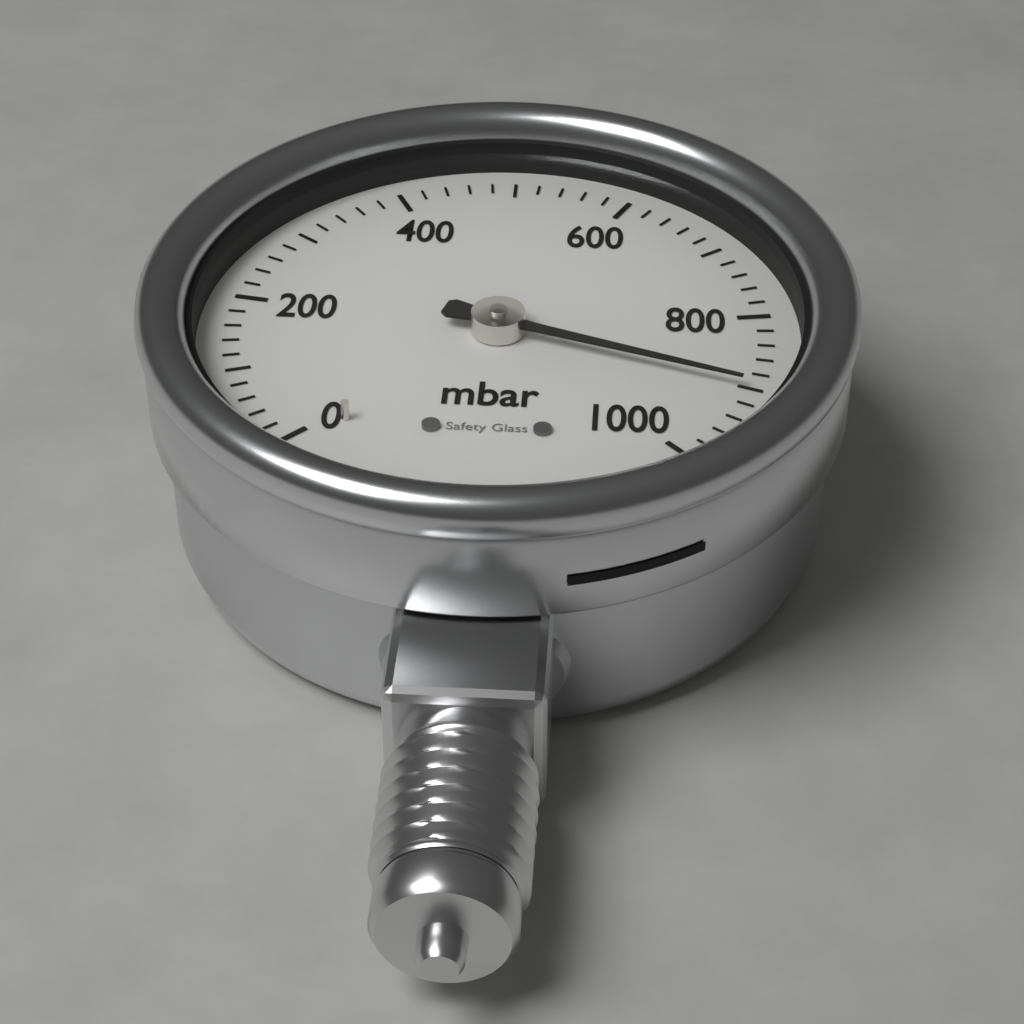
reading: 900 mbar
